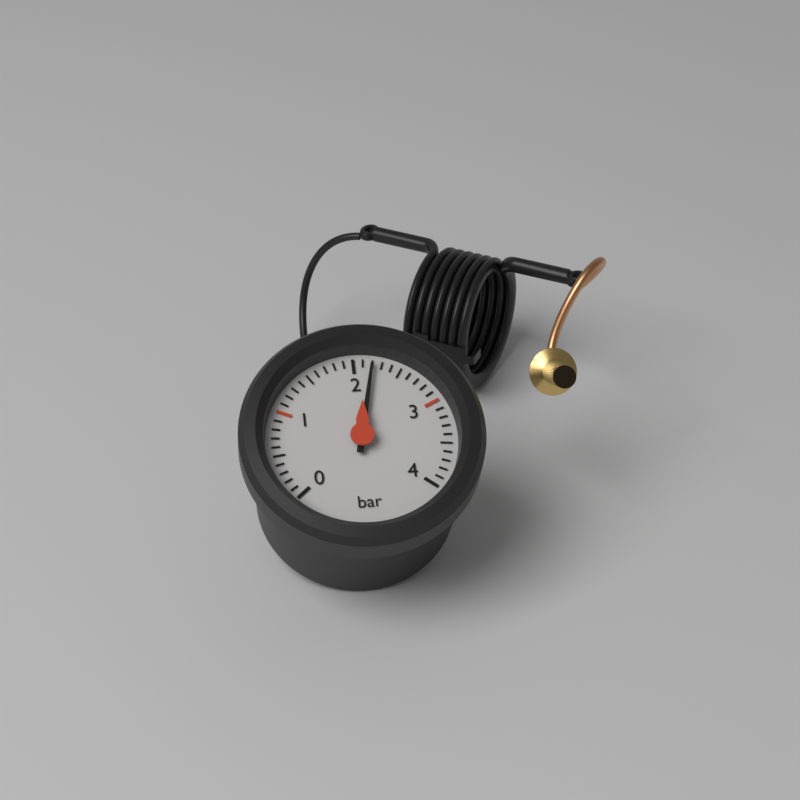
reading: 2.2 bar
